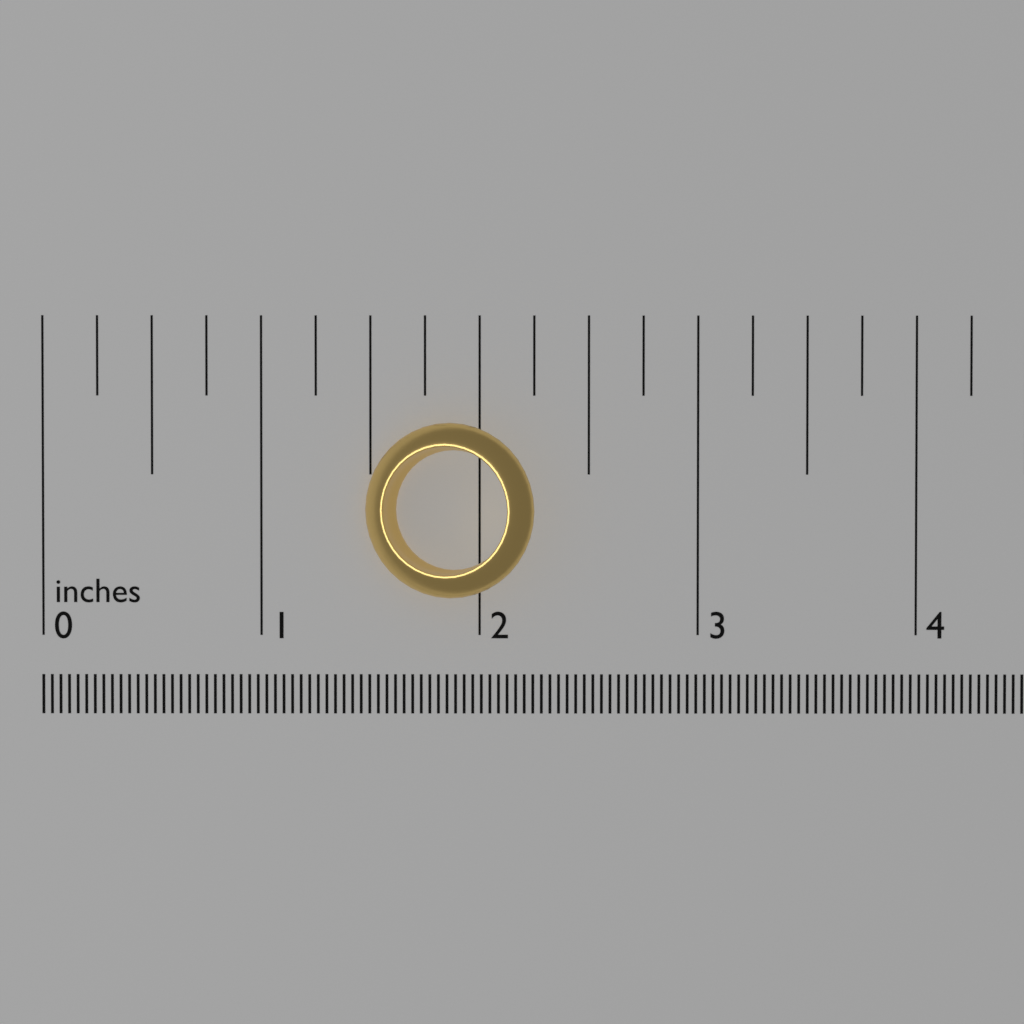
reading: 2.25 in
